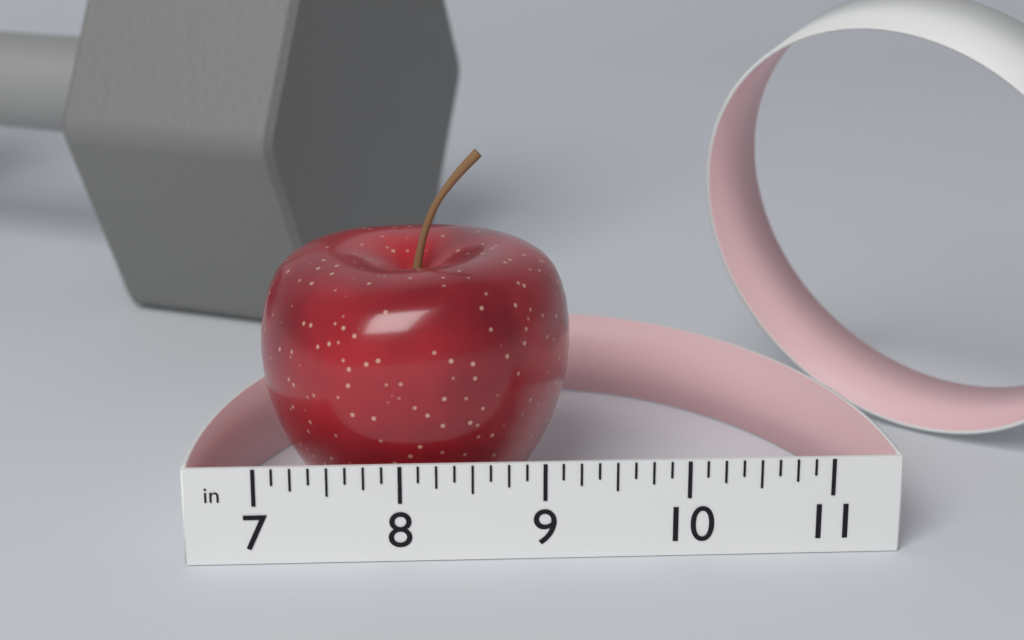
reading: 9.250 in
